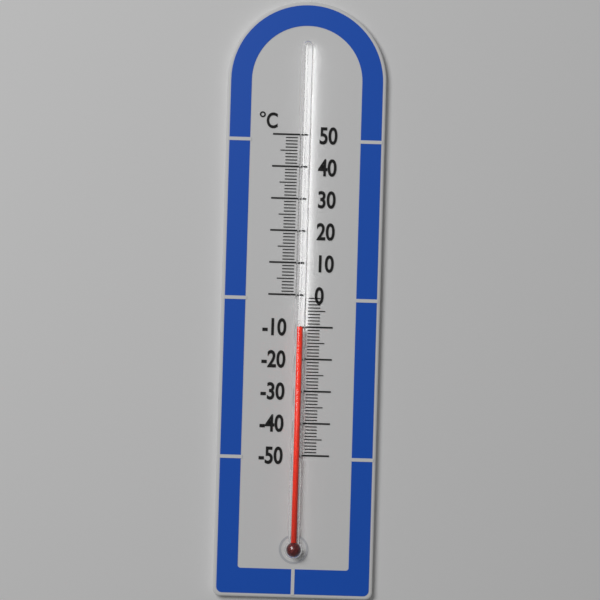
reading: -10 °C
